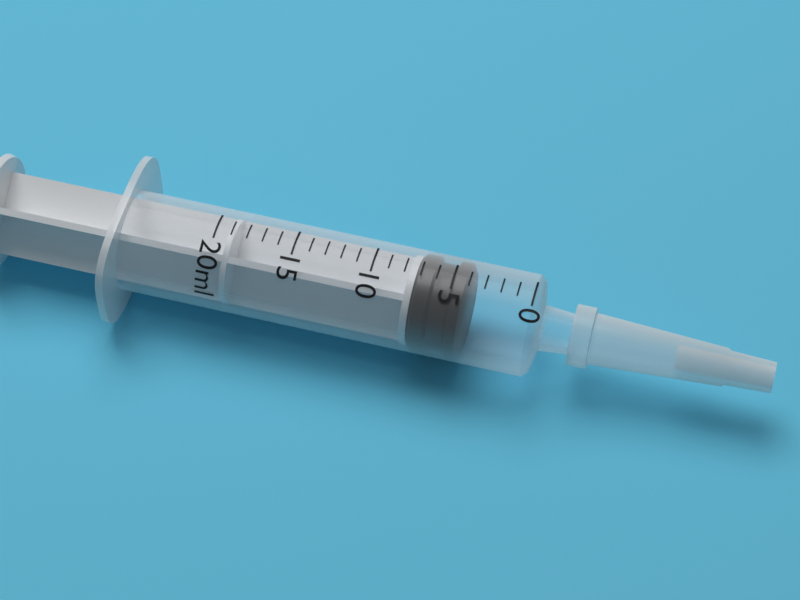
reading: 4 ml
